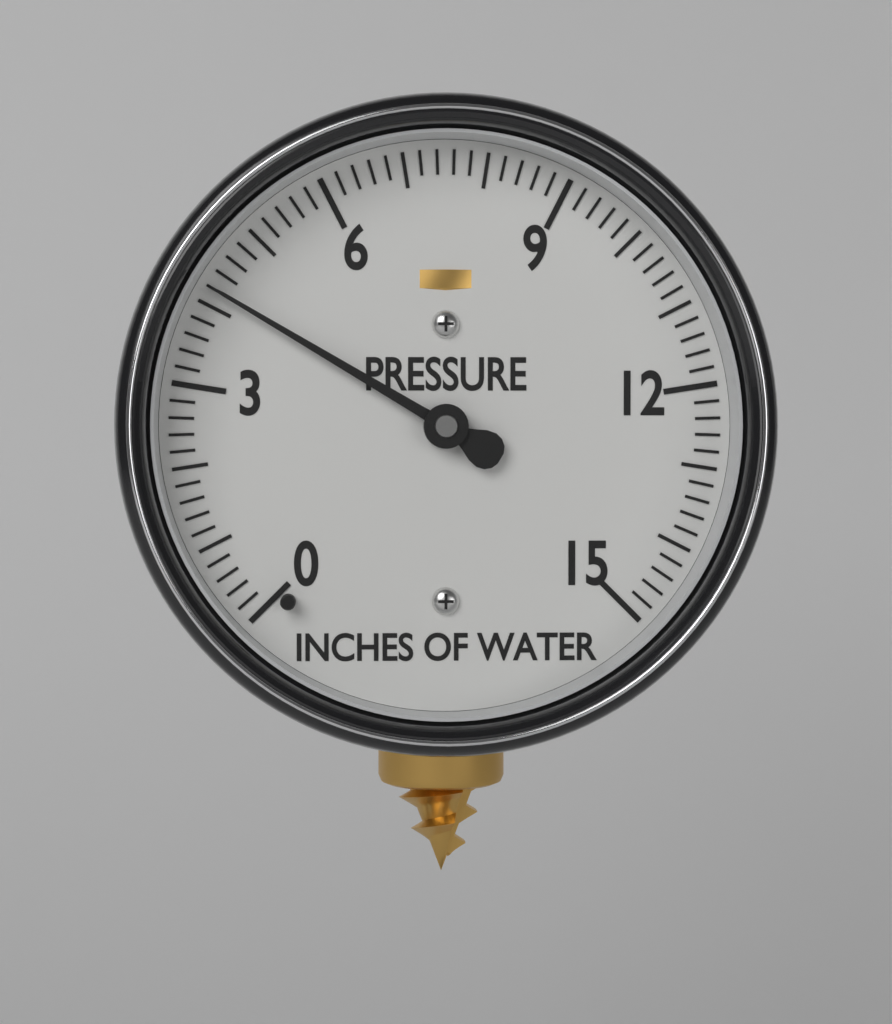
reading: 4.2 inches of water
